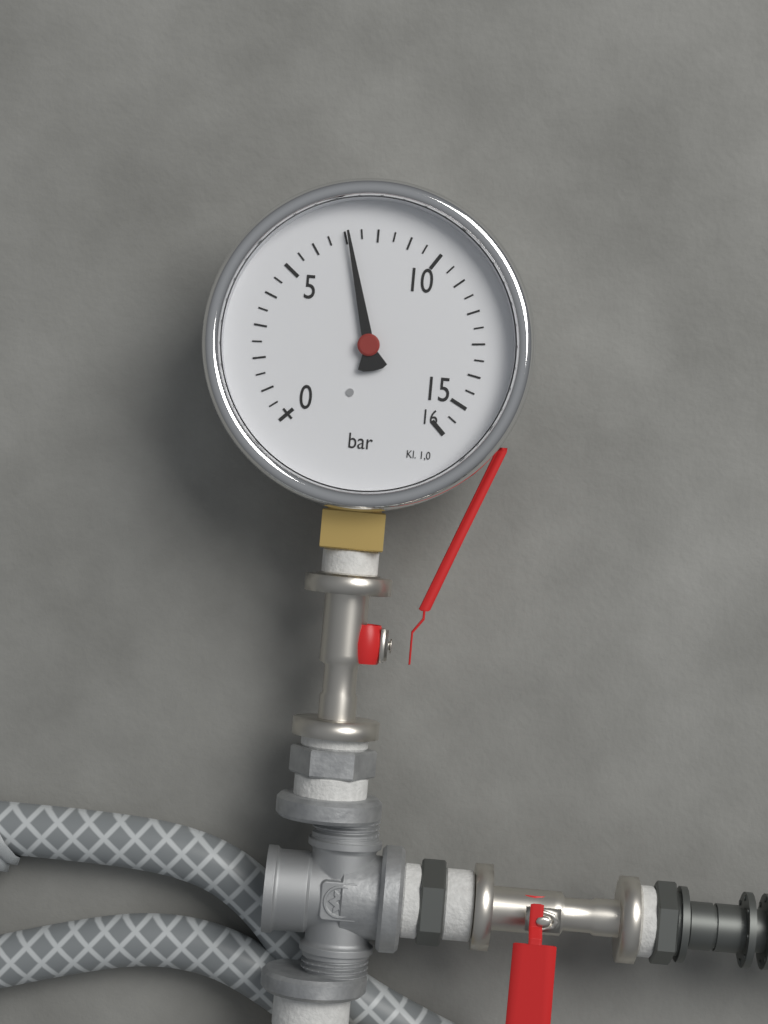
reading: 7.1 bar
